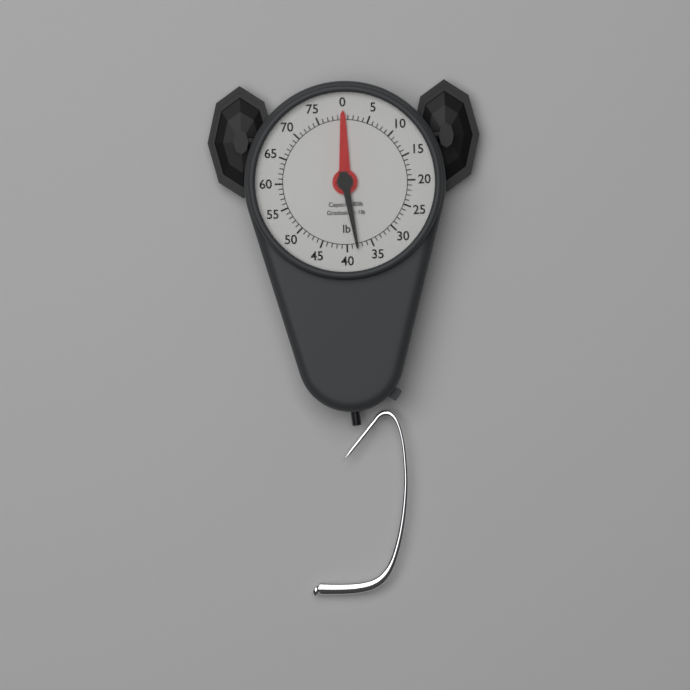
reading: 38 lb
